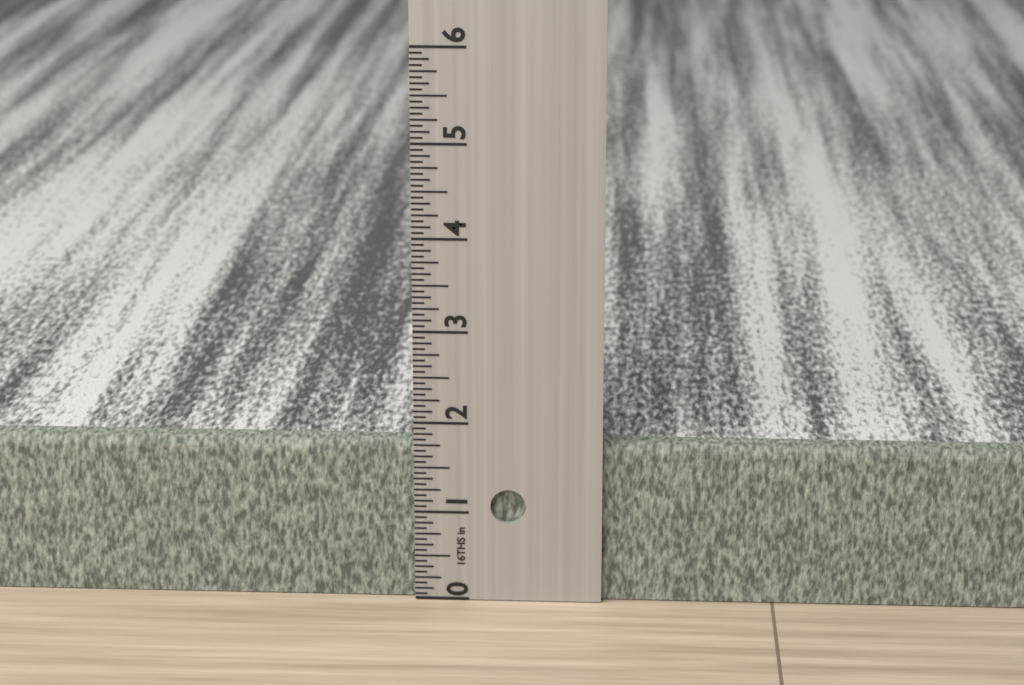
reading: 1.7500 in
